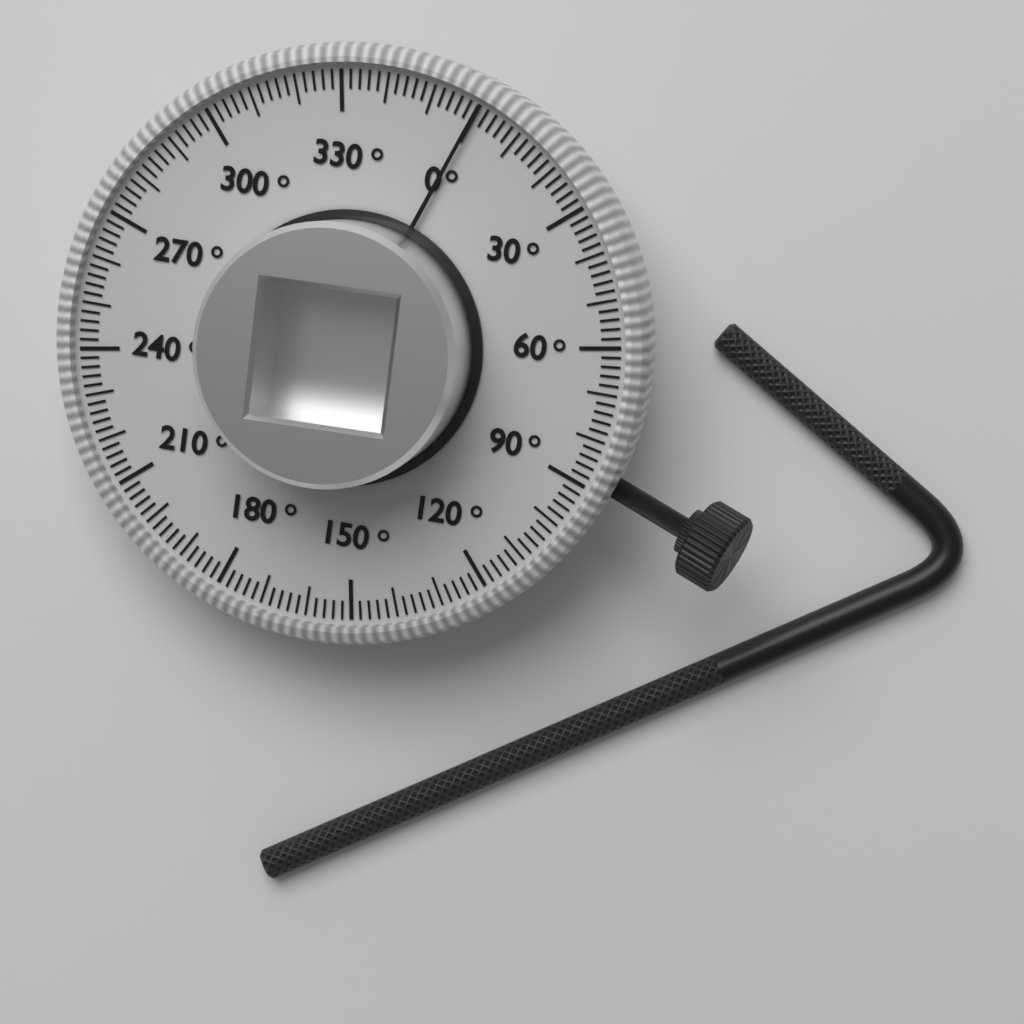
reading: 0 °
